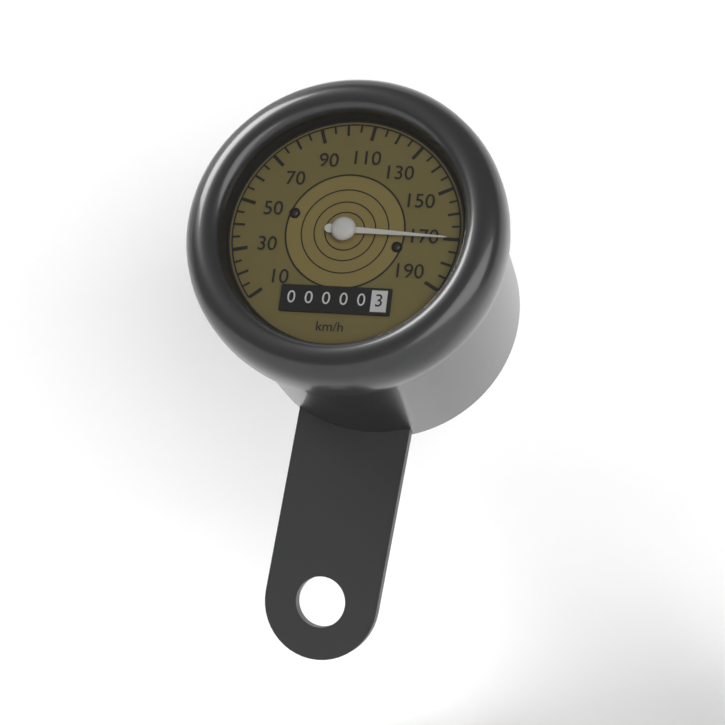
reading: 170 km/h
